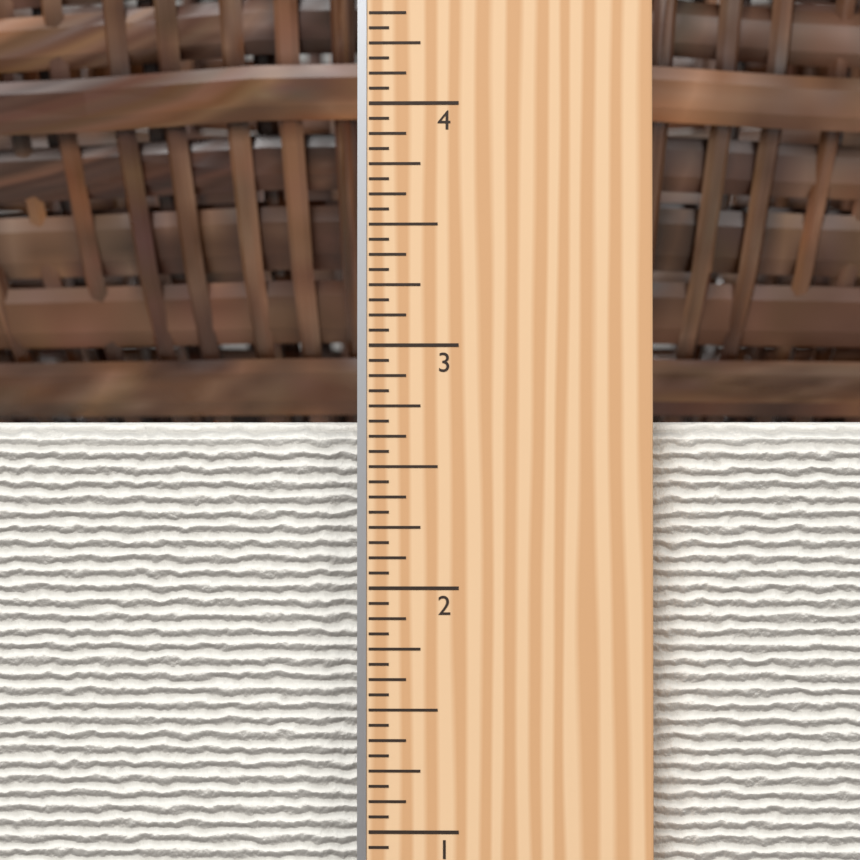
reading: 2.6875 in
